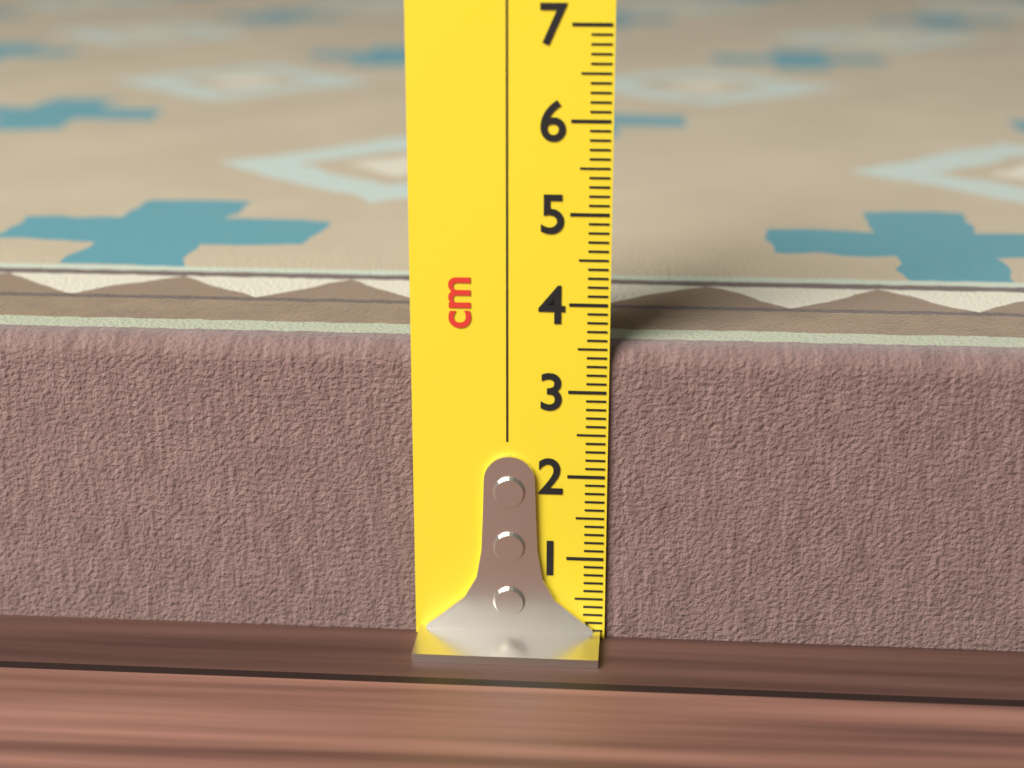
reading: 3.5 cm
